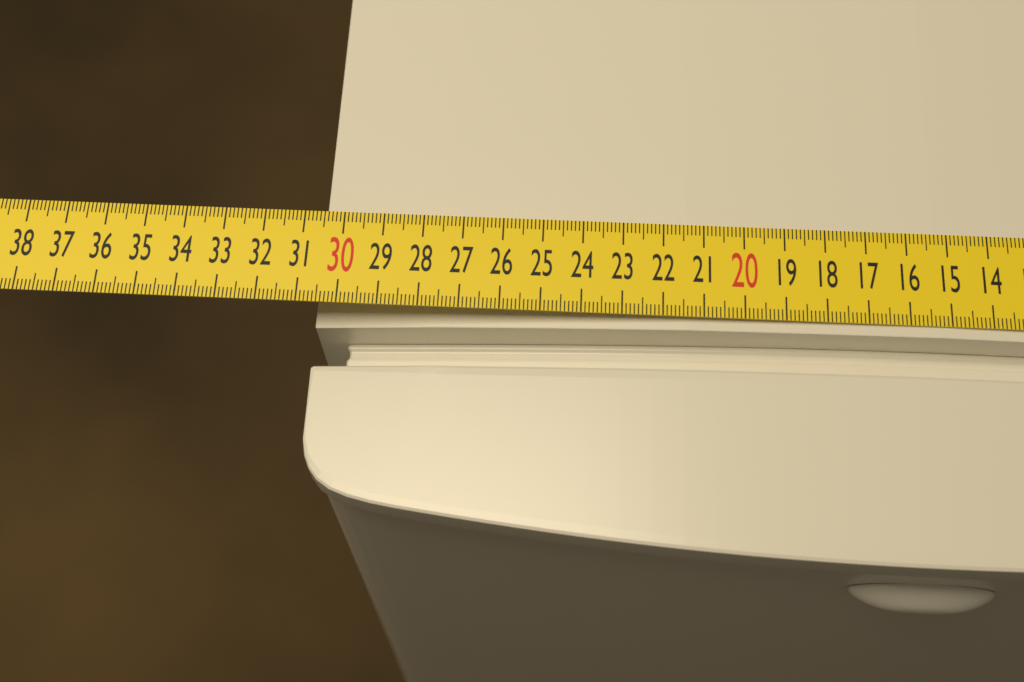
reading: 30.6 cm
